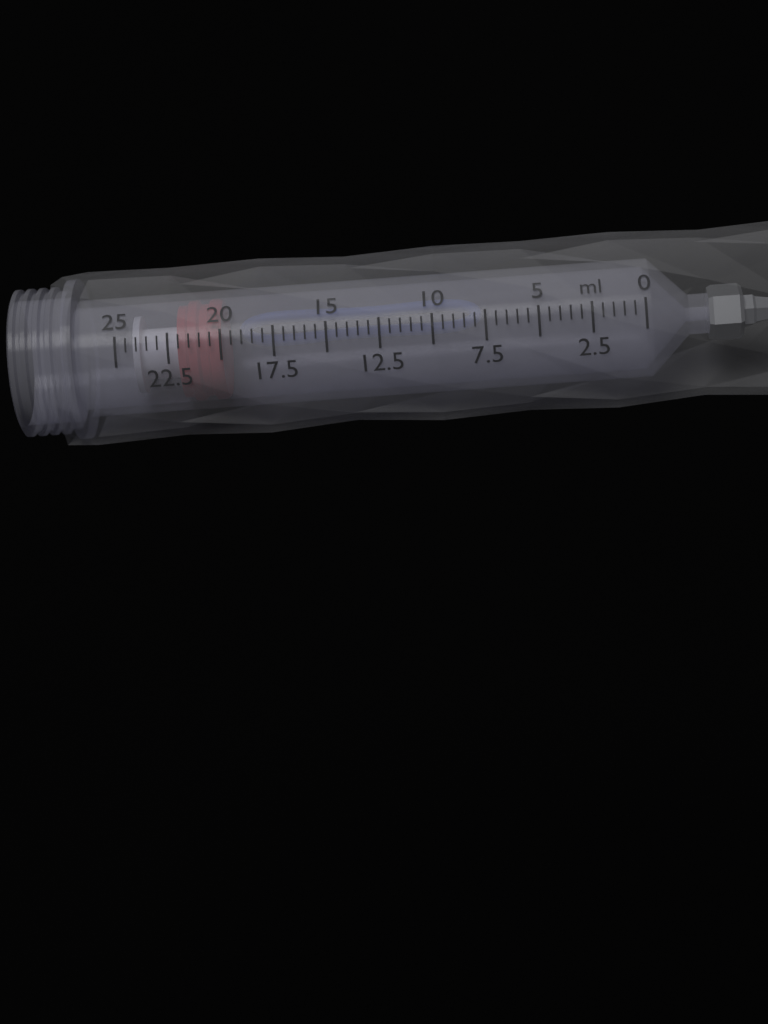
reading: 20.0 ml
